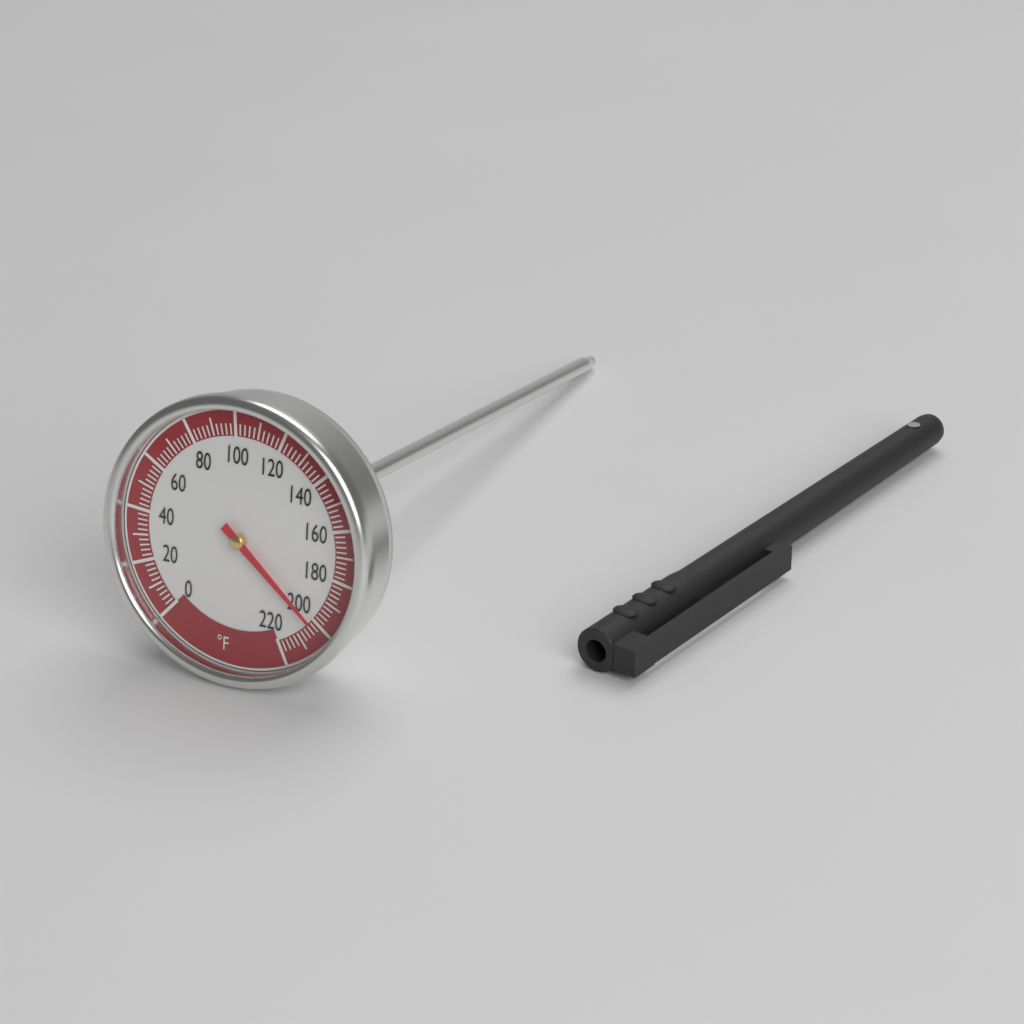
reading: 202 °F
